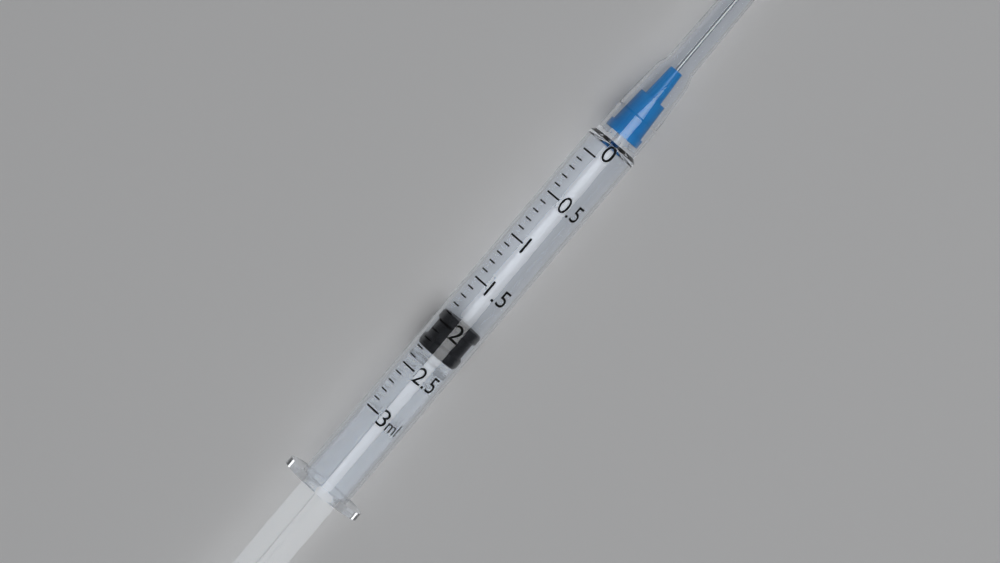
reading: 1.9 ml
